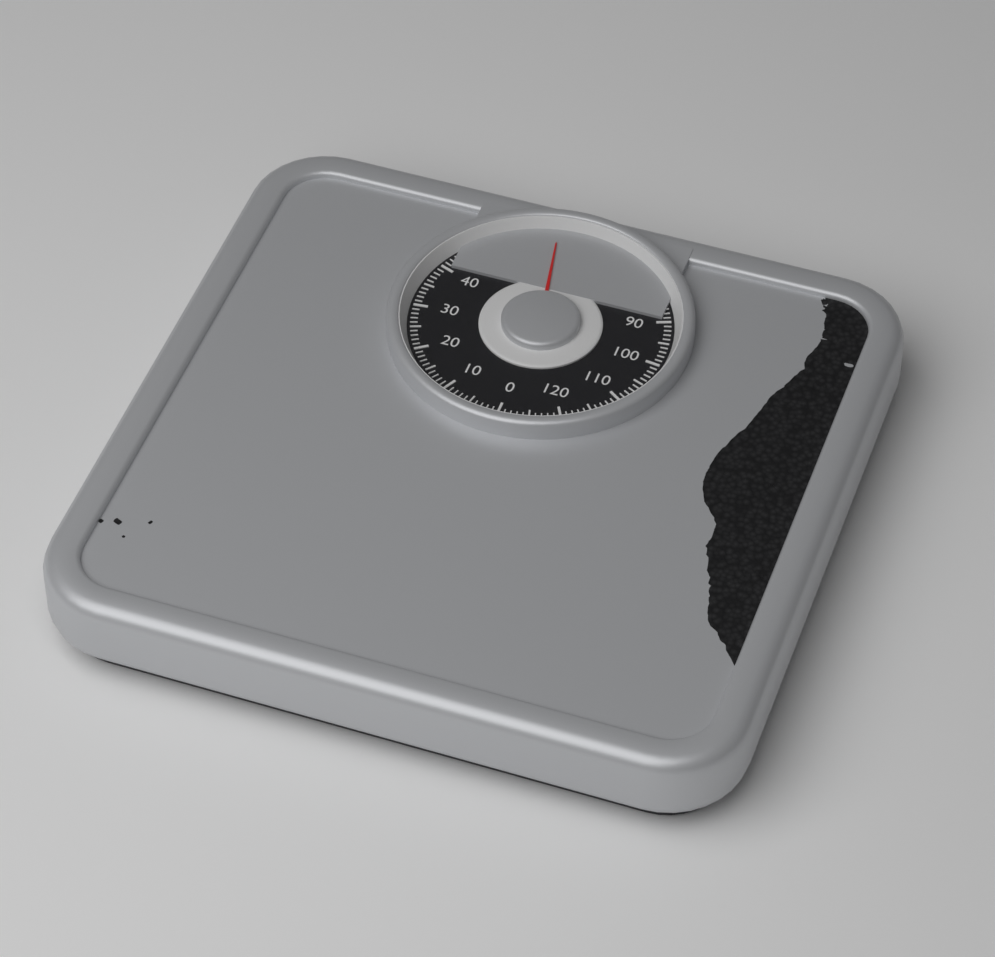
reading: 61 kg
